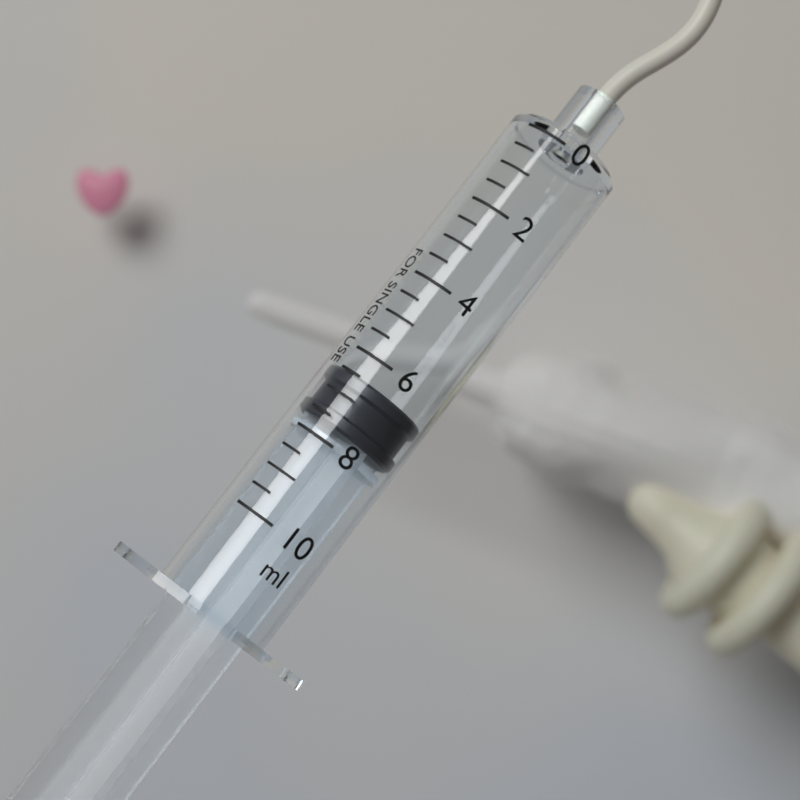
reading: 6.5 ml
